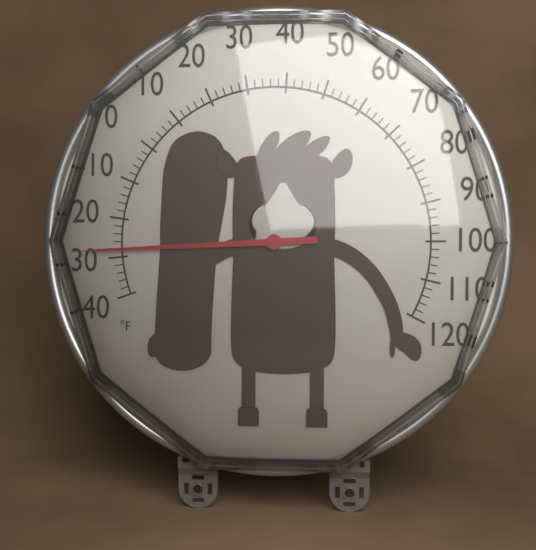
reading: -28 °F
